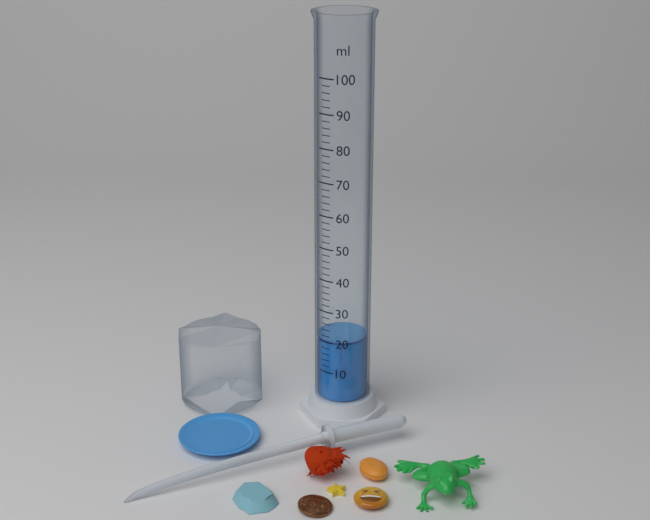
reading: 20 ml
